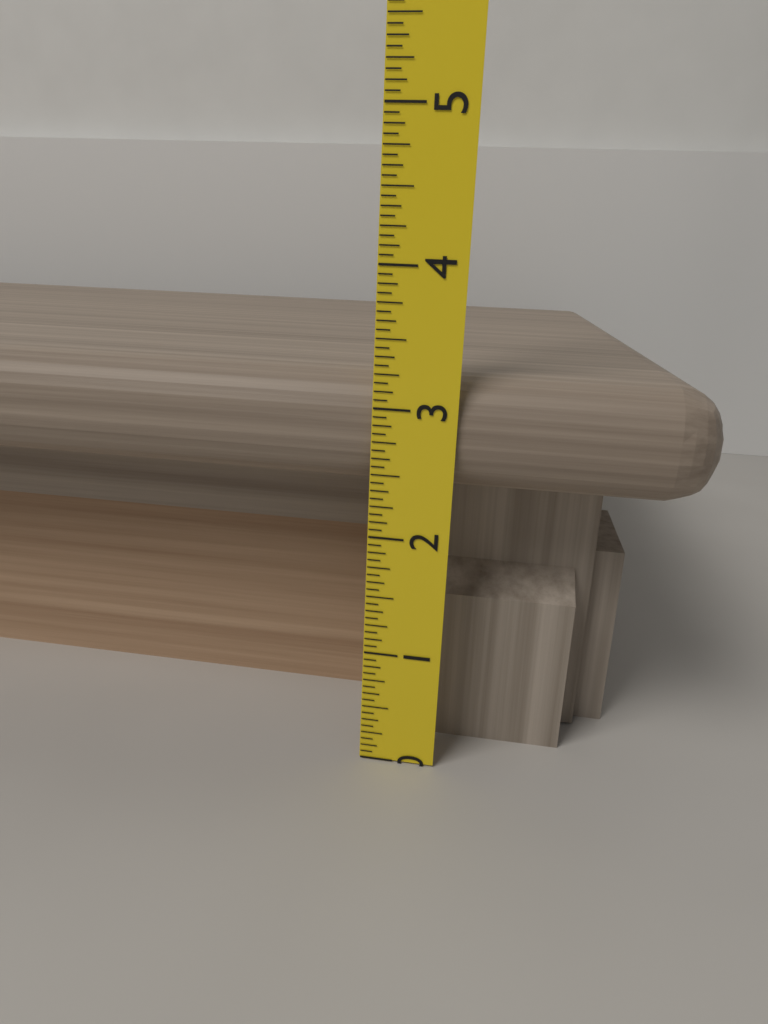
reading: 3.2500 (no unit)
